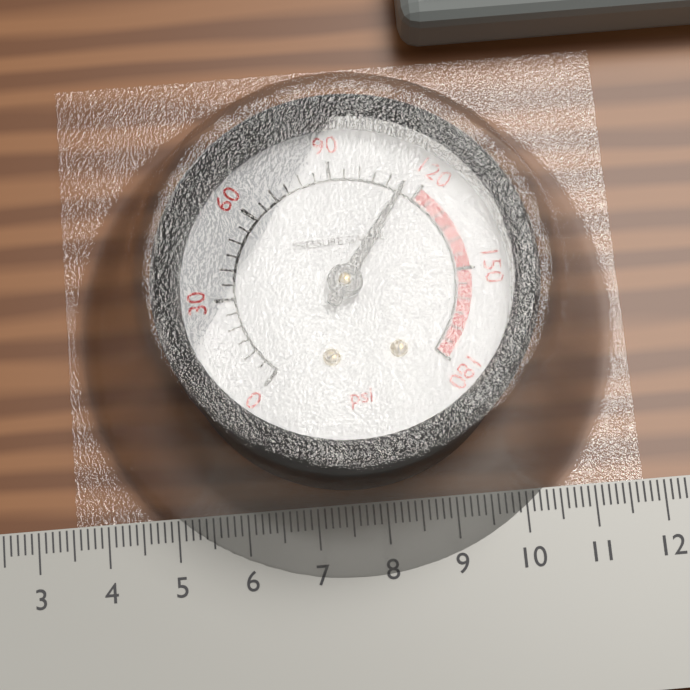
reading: 115 psi
